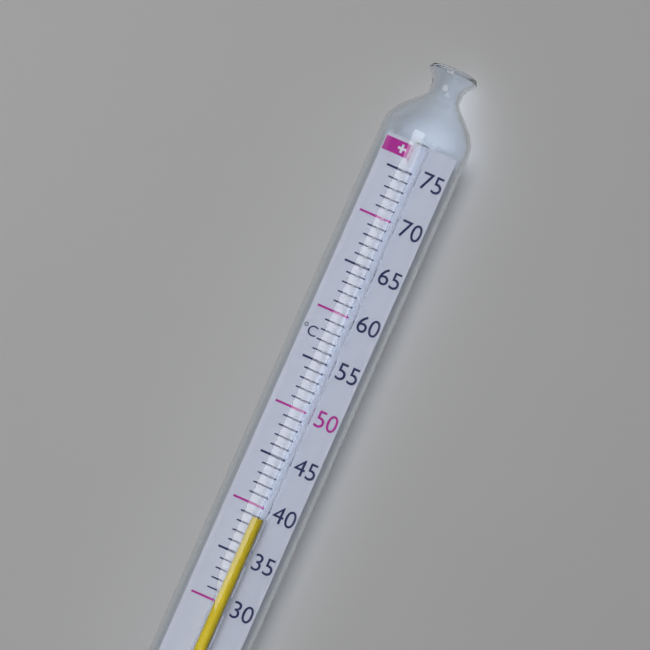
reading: 39 °C
